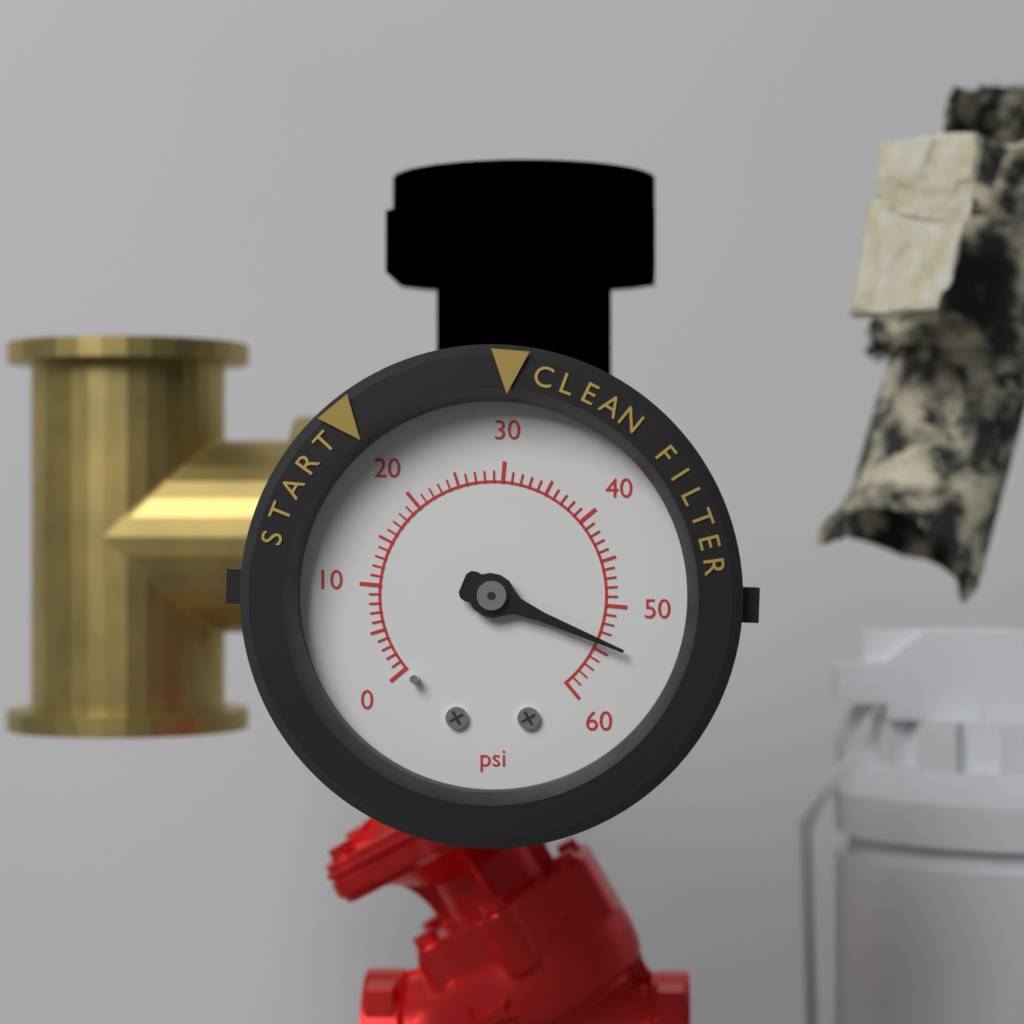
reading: 54 psi
